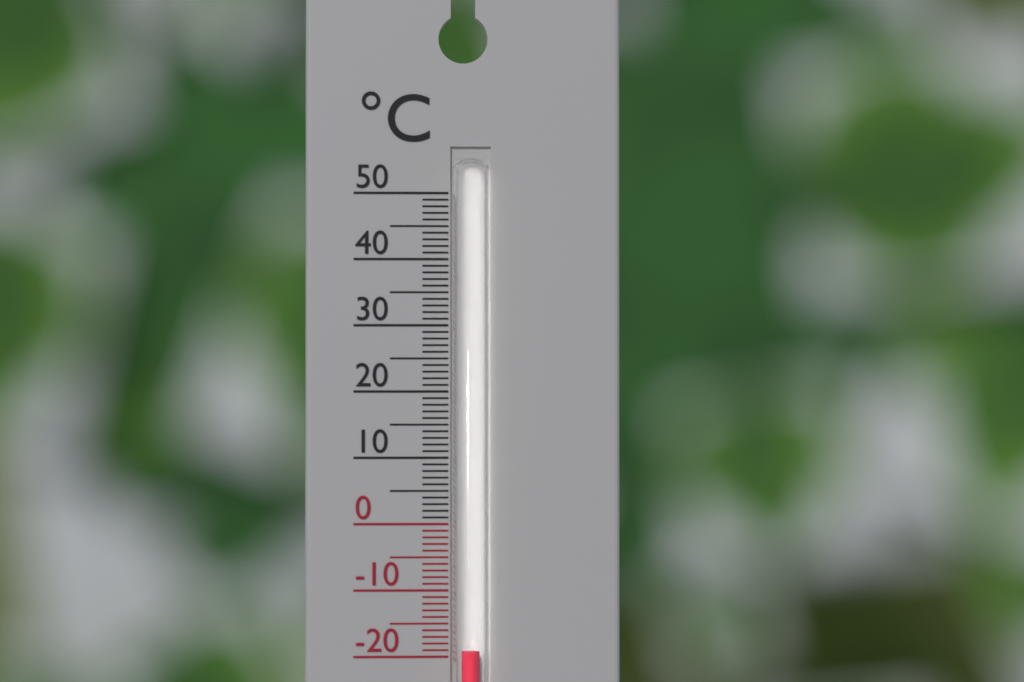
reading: -19 °C
